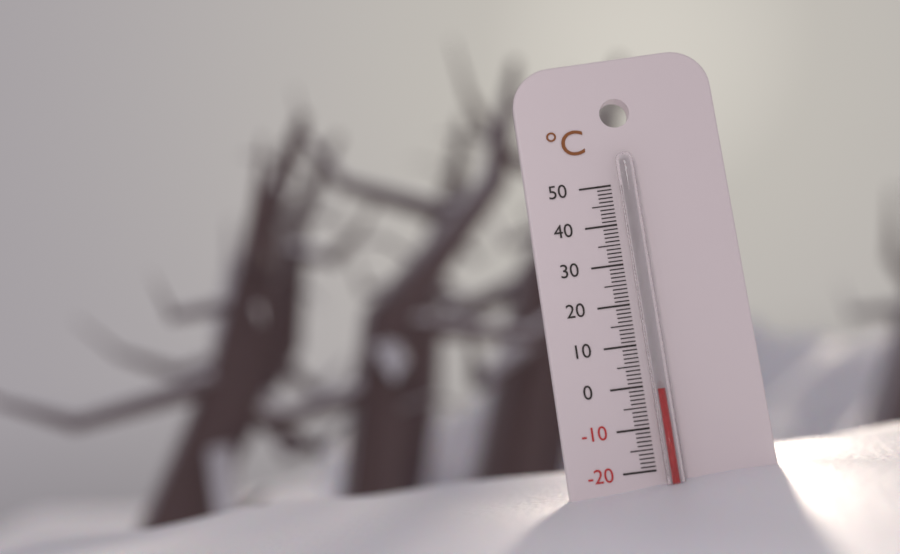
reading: -1 °C
